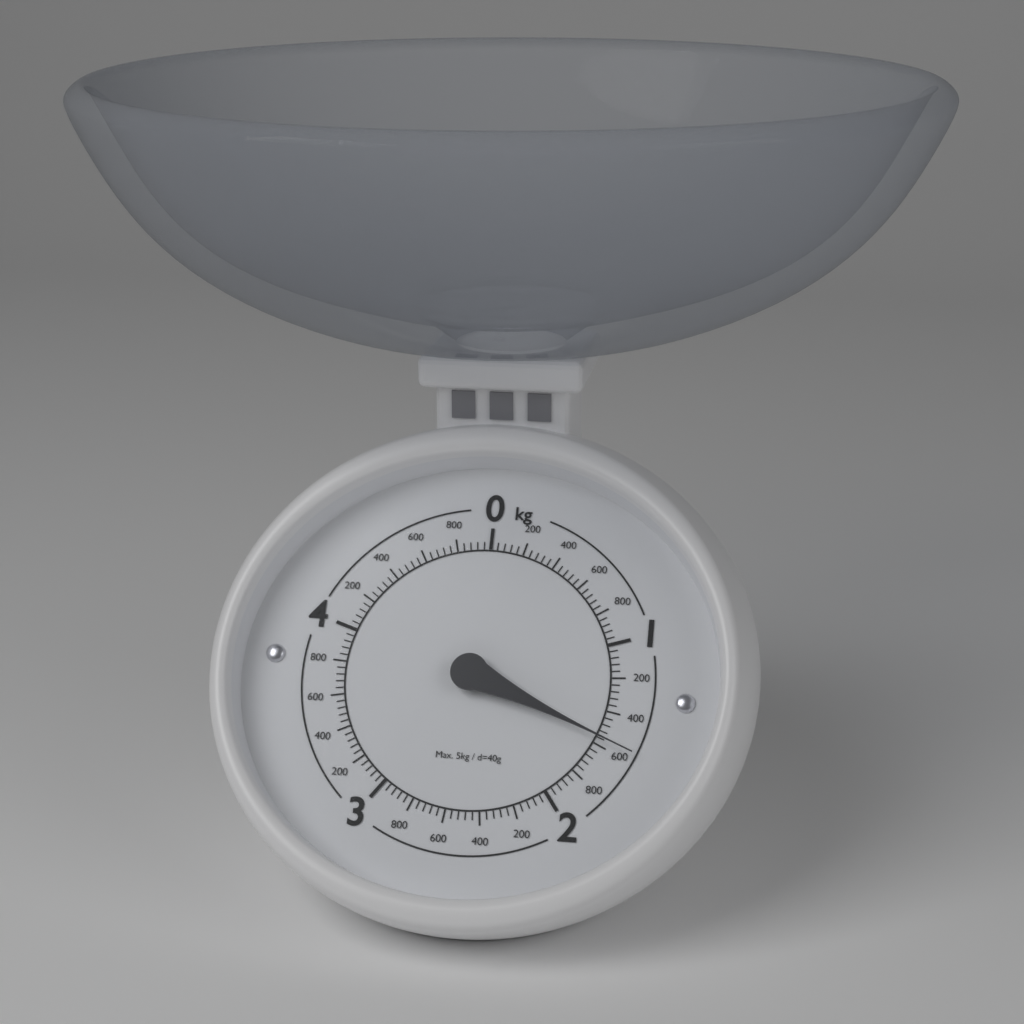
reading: 1.56 kg
